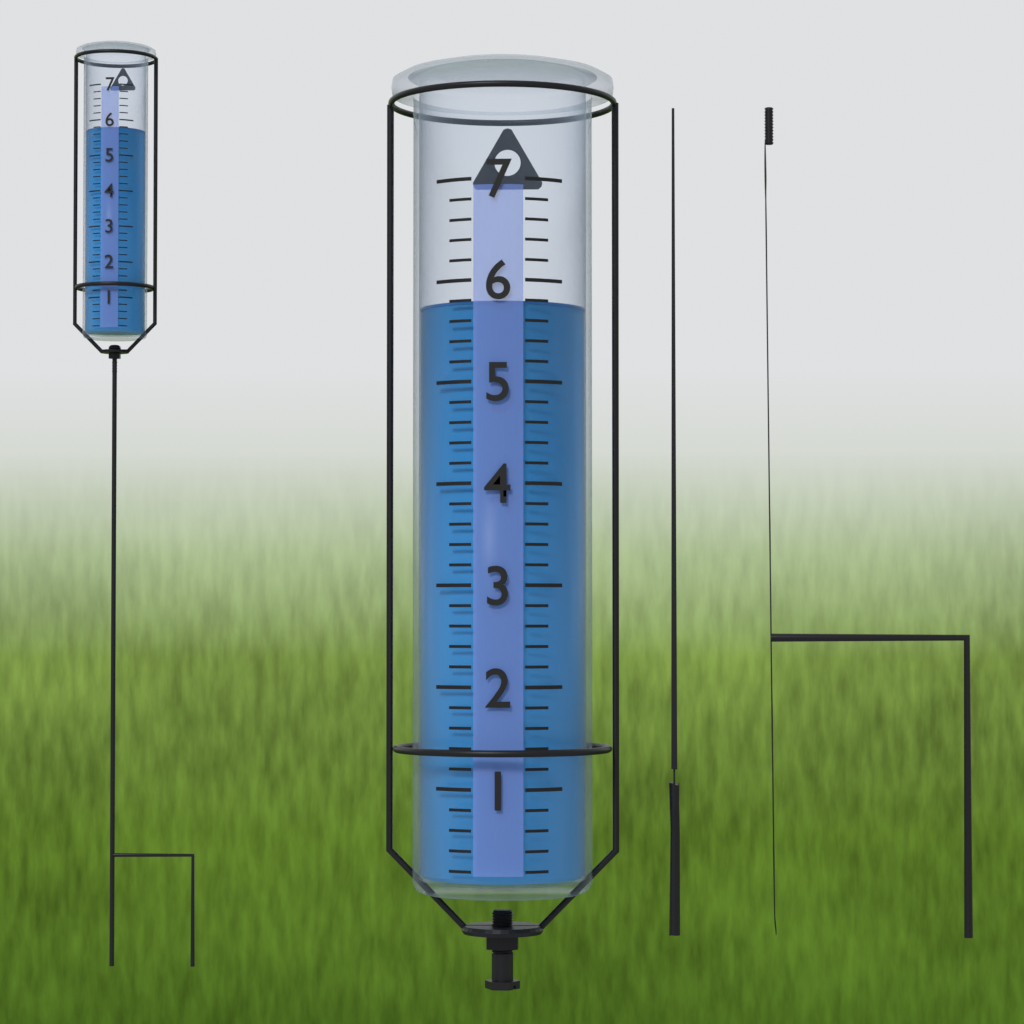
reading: 5.8 (no unit)
